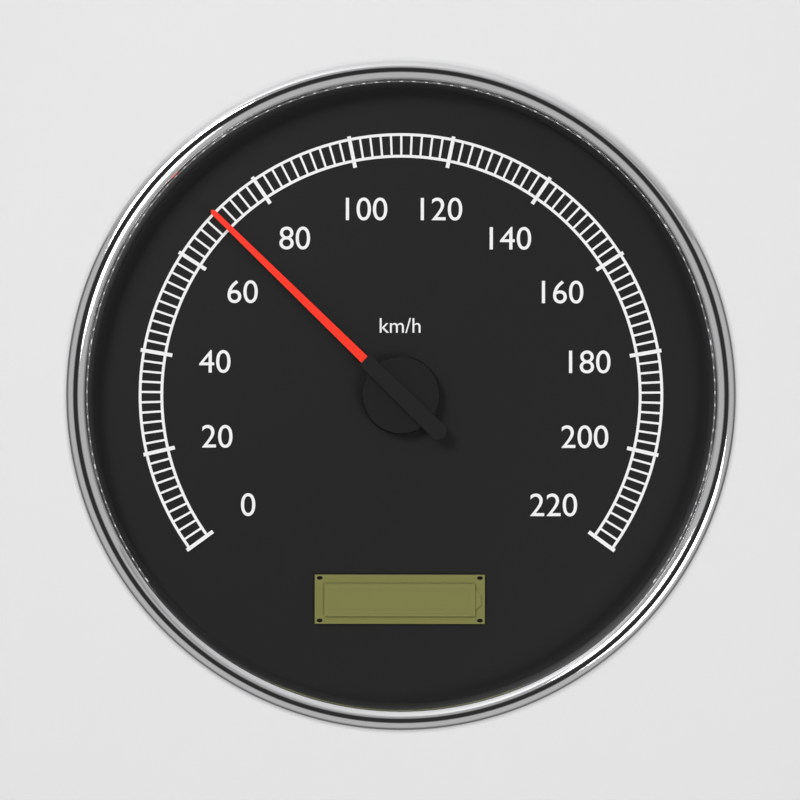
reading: 70 km/h
